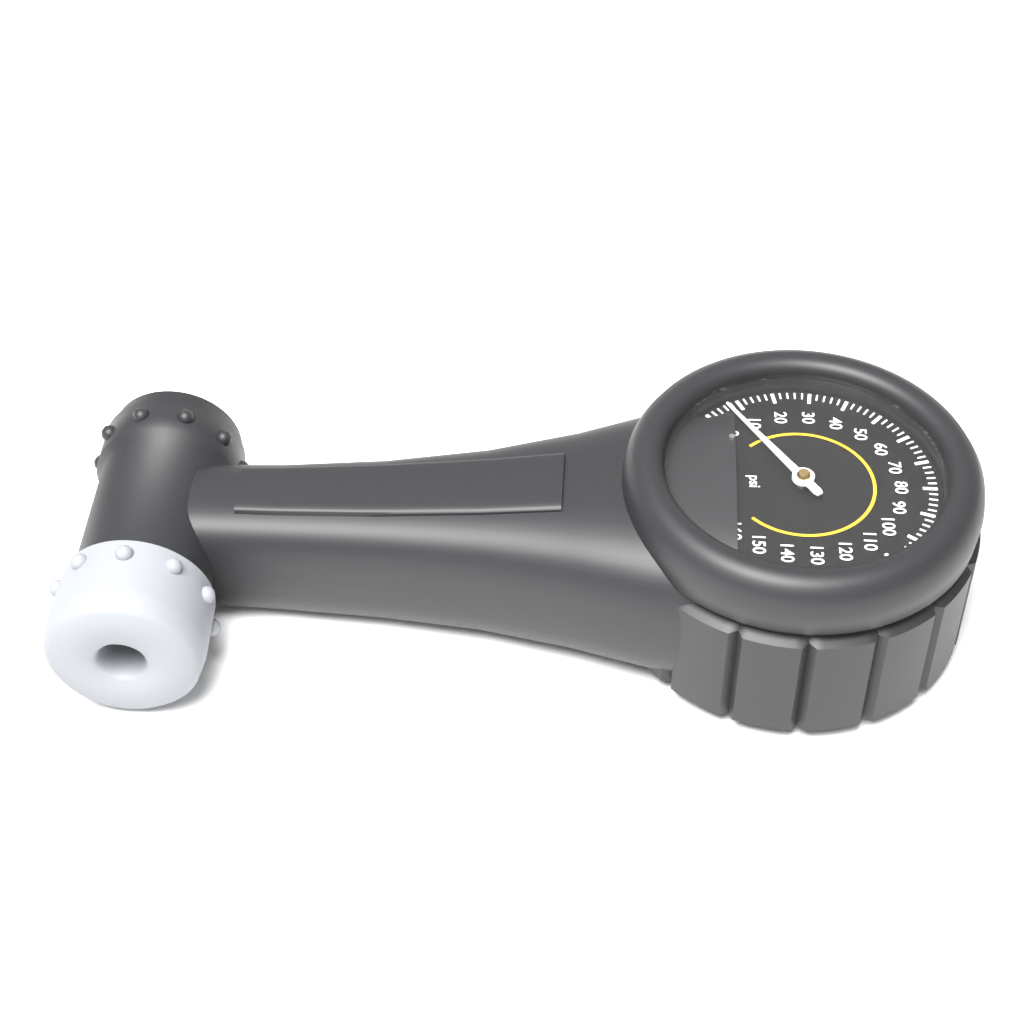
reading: 6 psi
